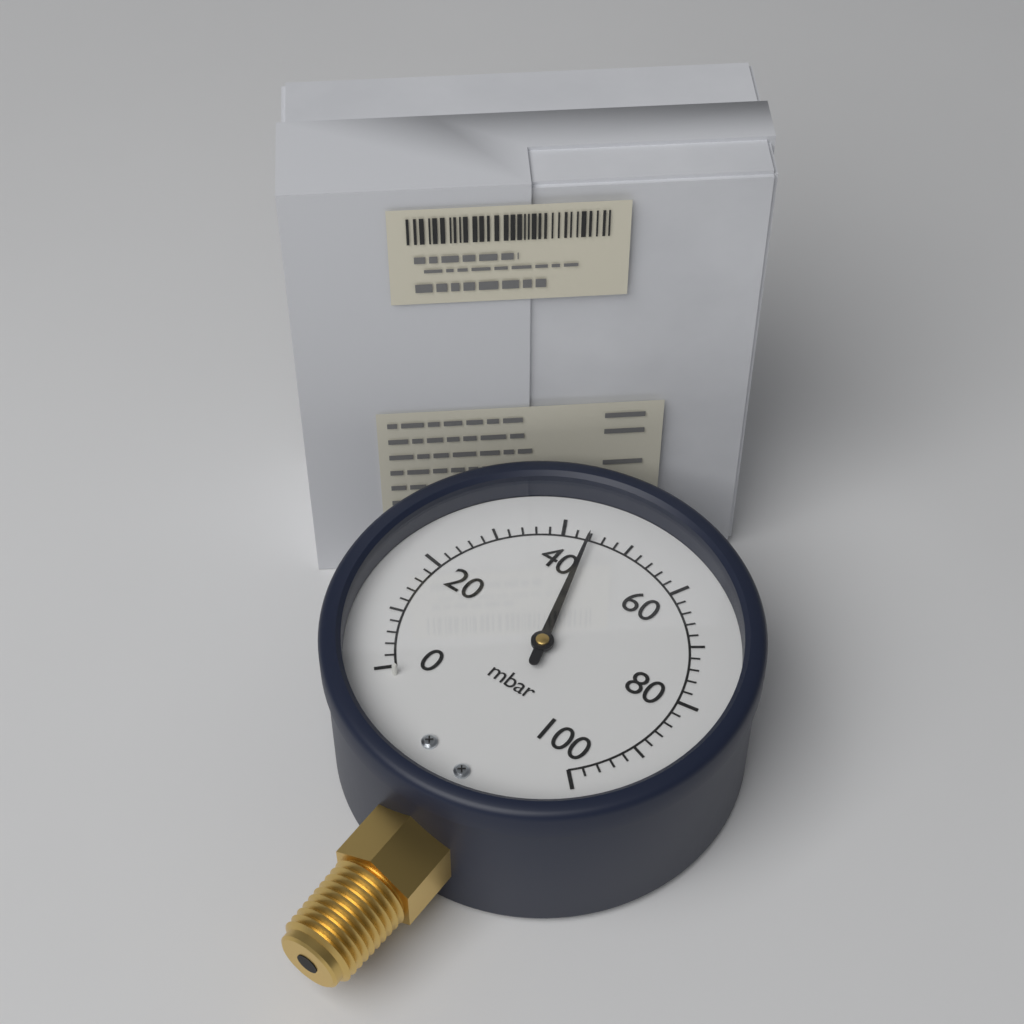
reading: 44 mbar
